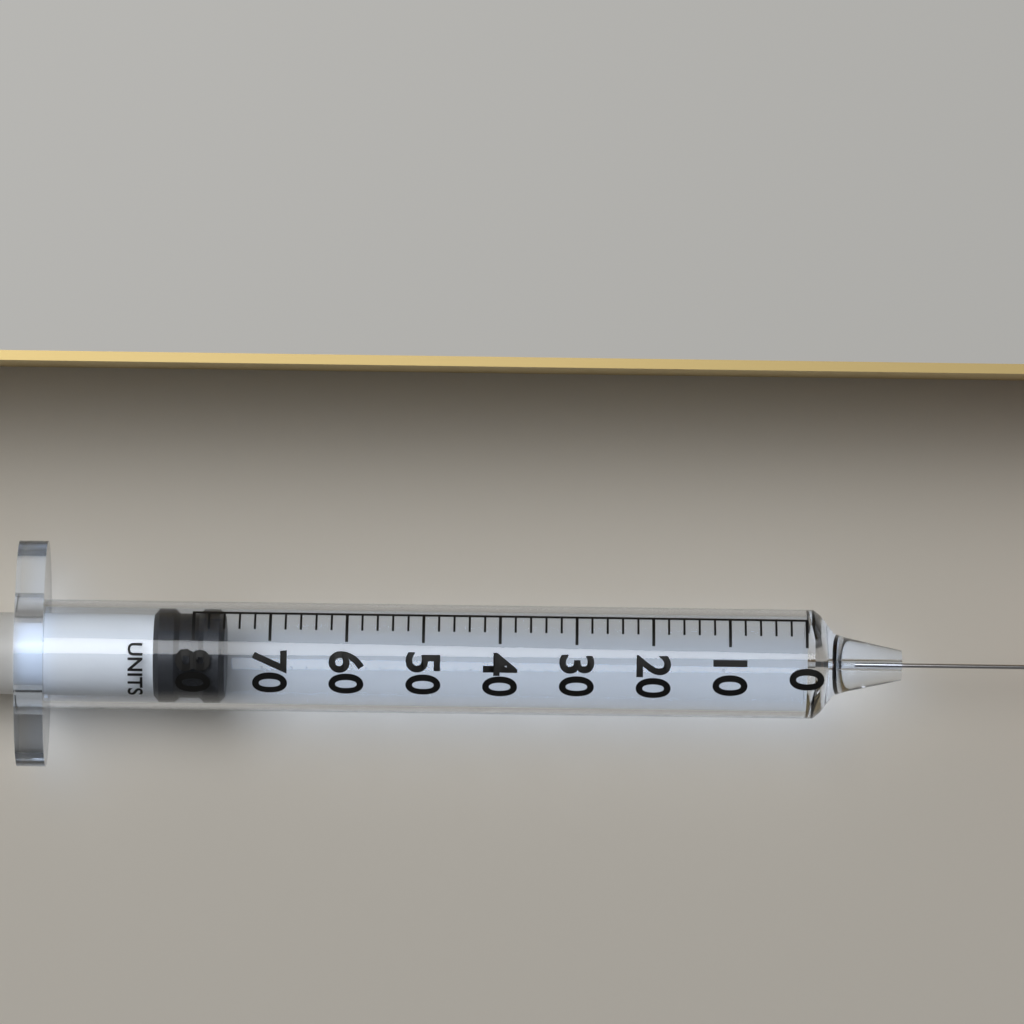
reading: 76 units
